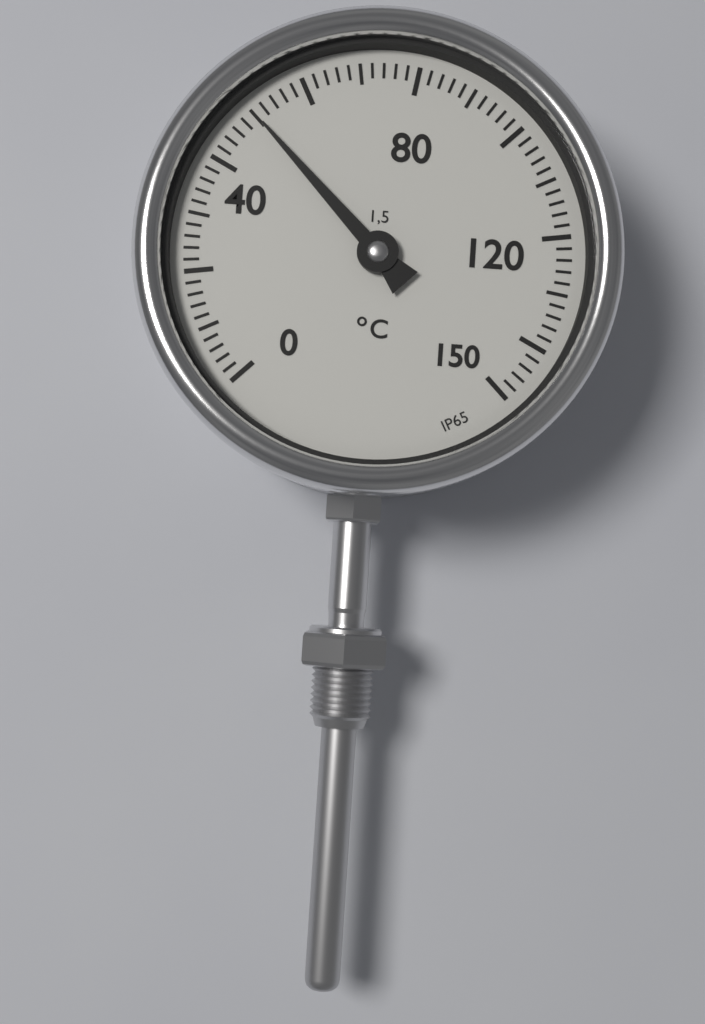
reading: 50 °C
